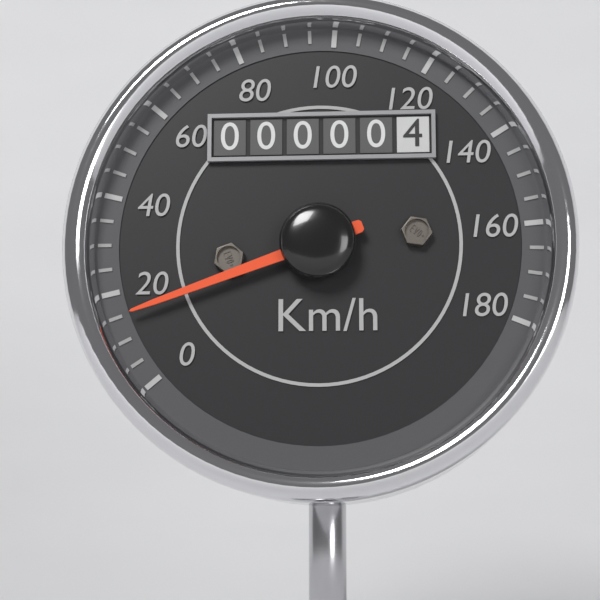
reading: 15 km/h
